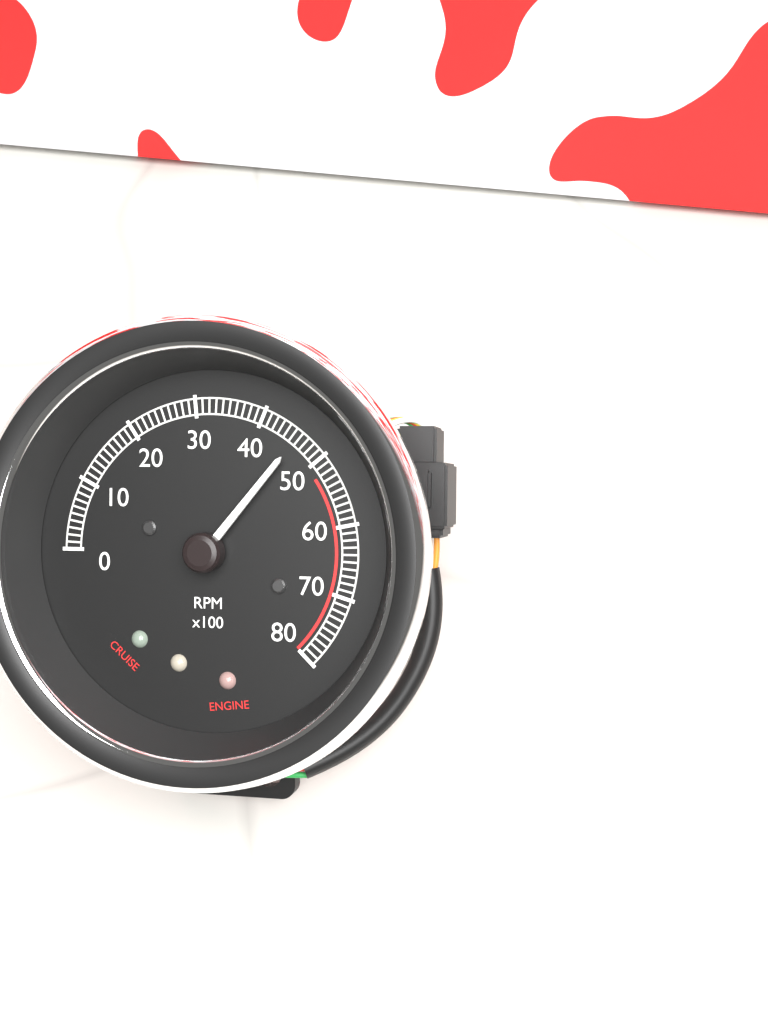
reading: 4600 RPM
